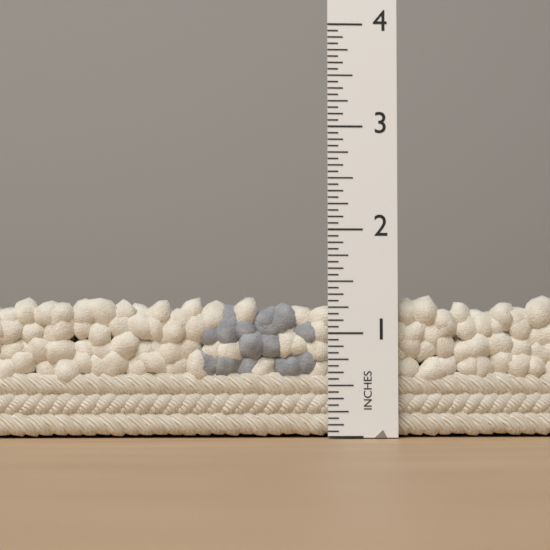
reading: 1.3750 in
